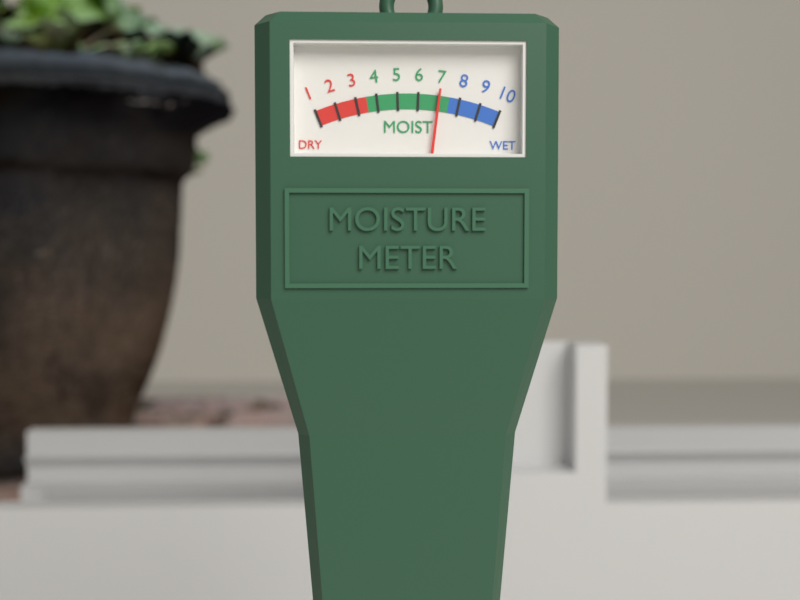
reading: 7 (no unit)
